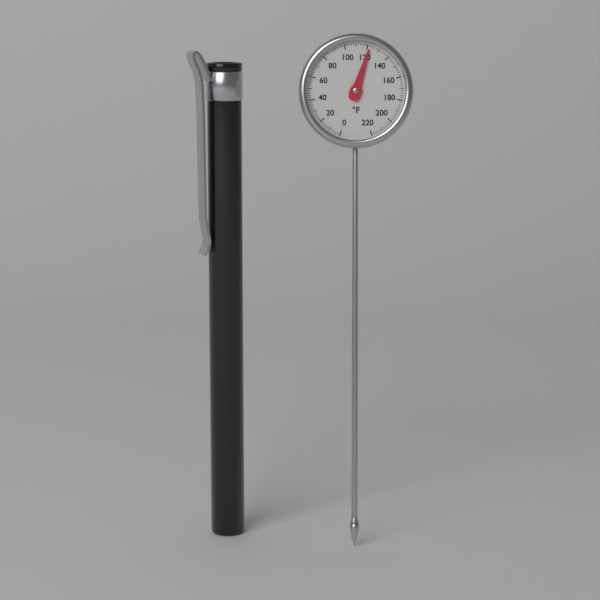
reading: 122 °F
